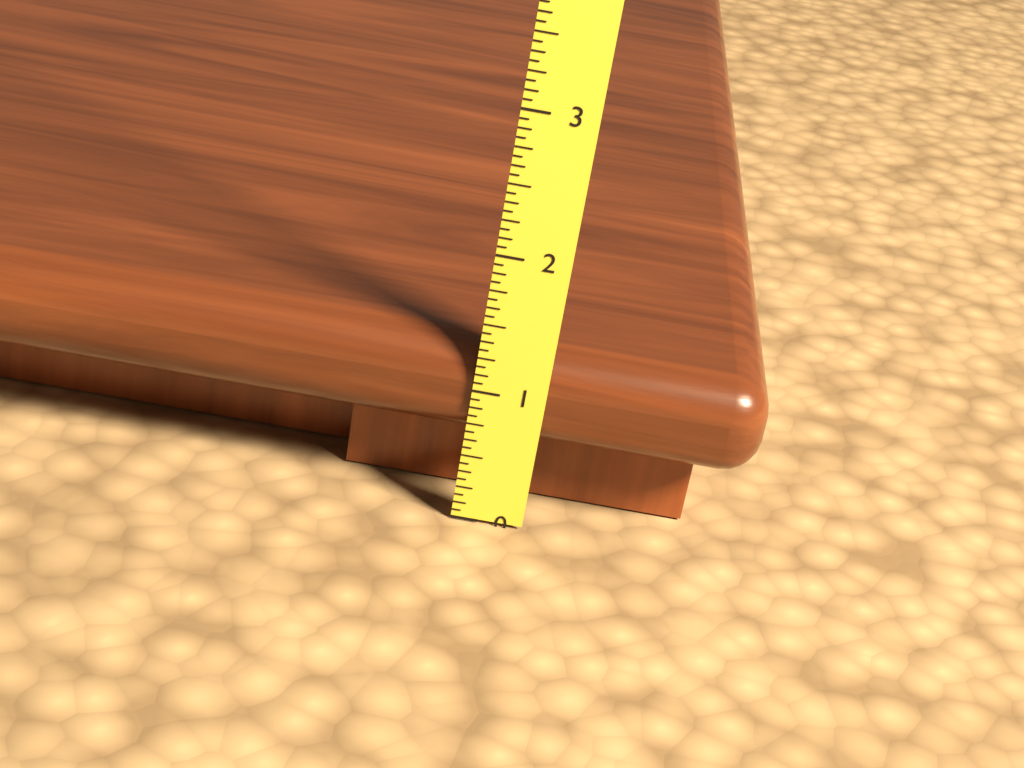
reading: 1.3125 (no unit)
